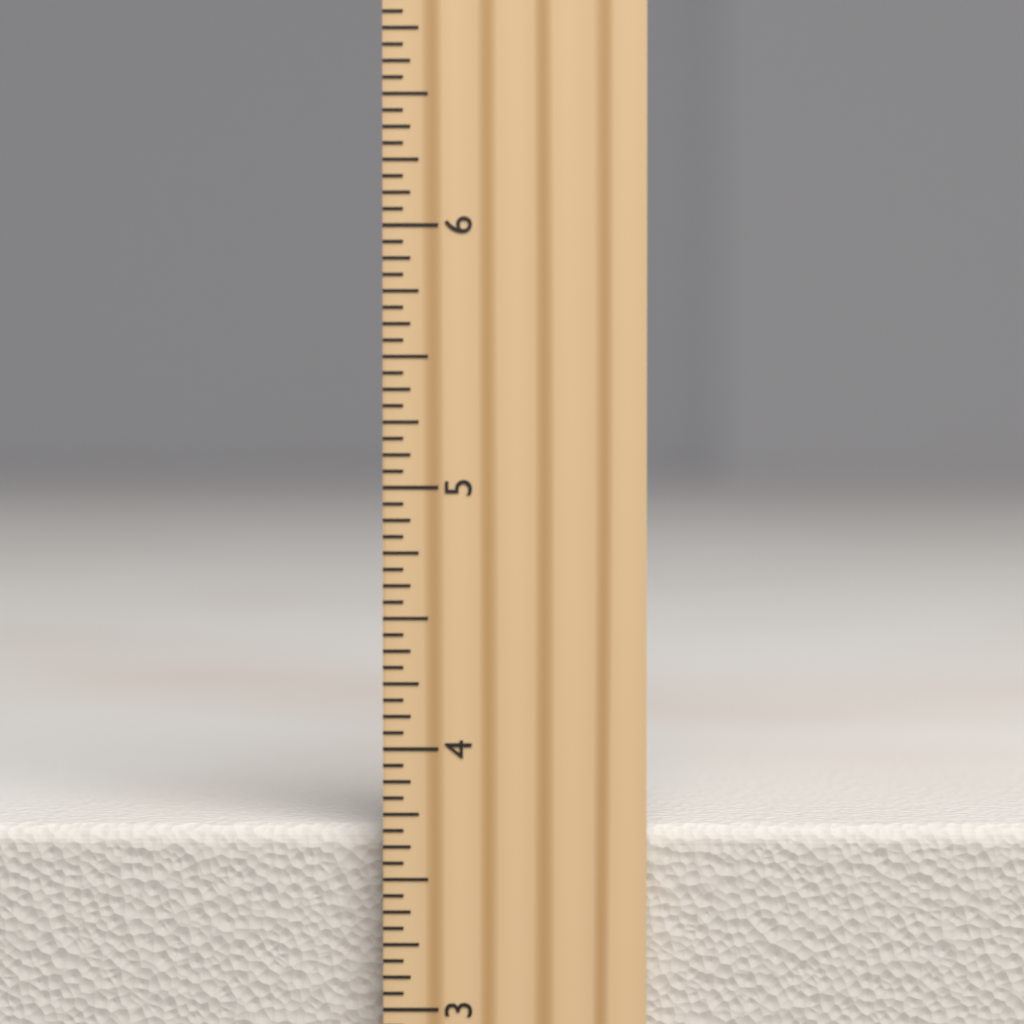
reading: 3.6875 inch
